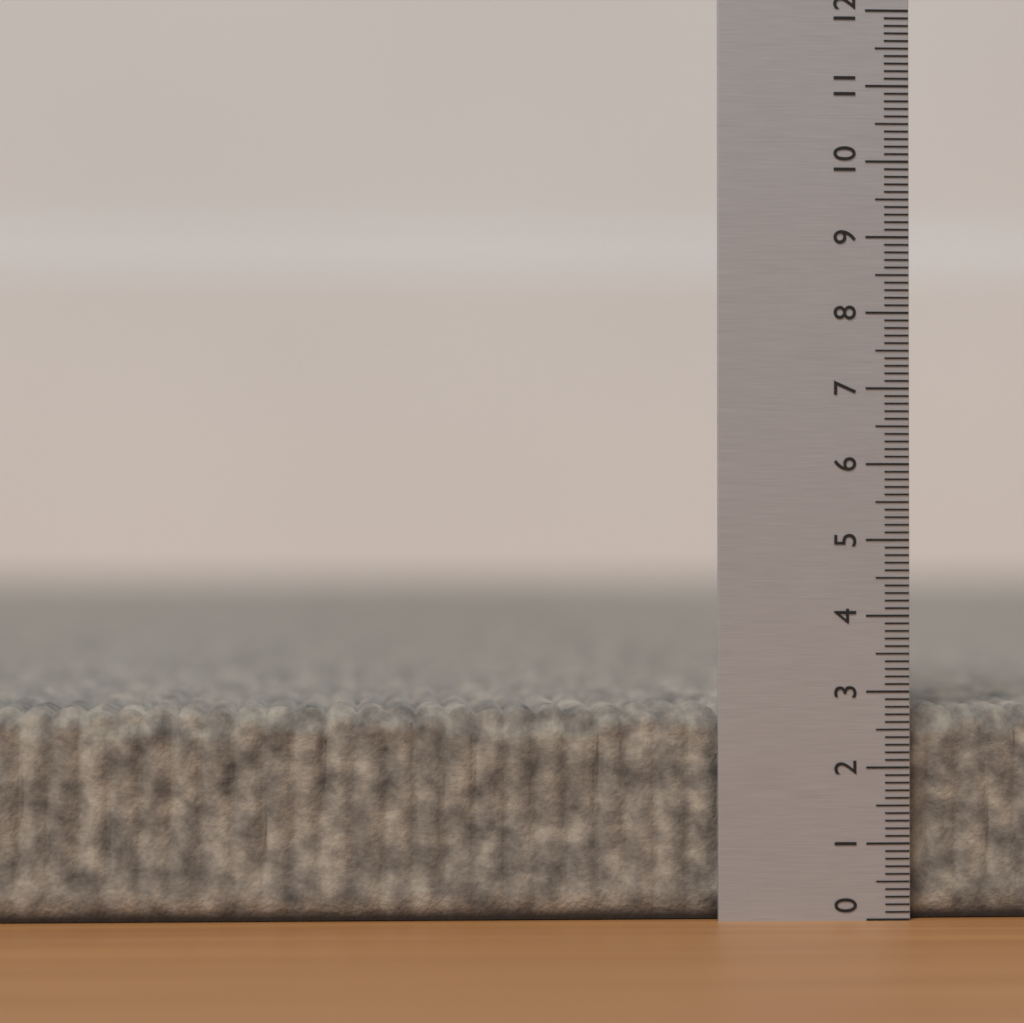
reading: 2.8 (no unit)
